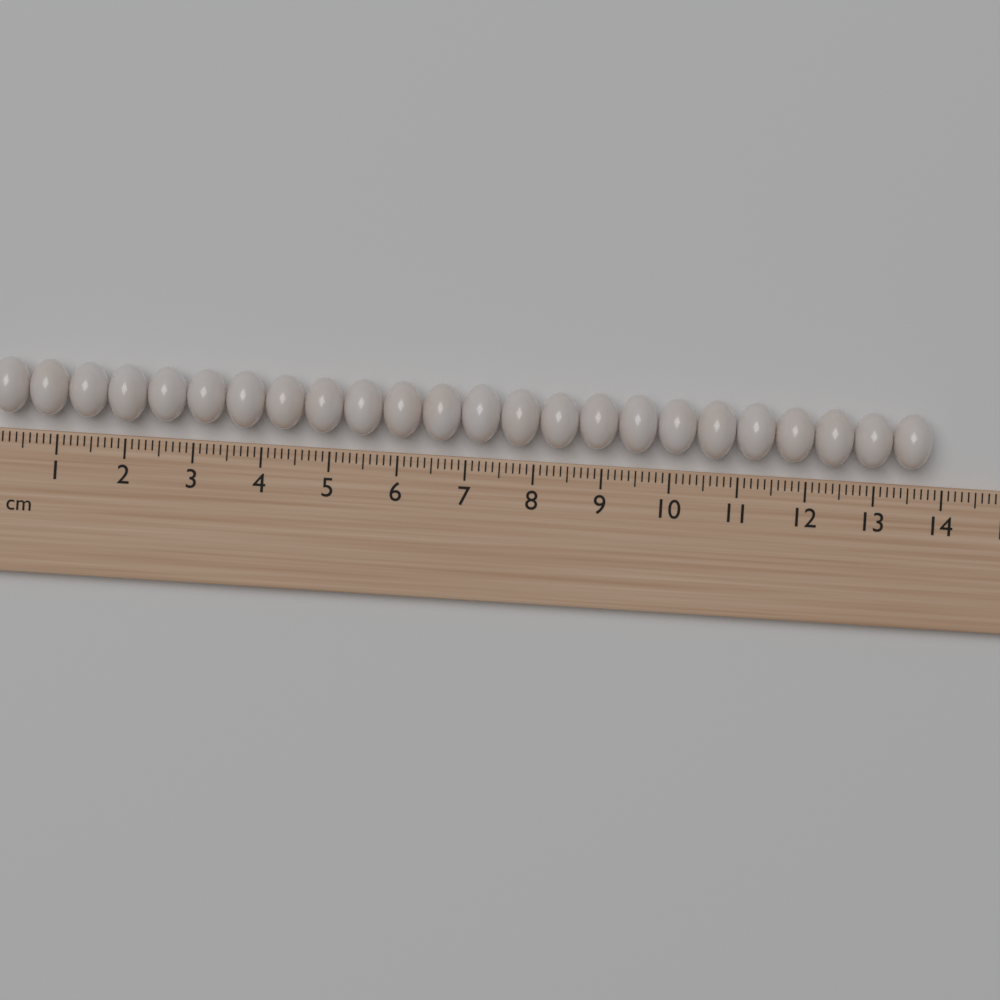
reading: 13.8 cm
